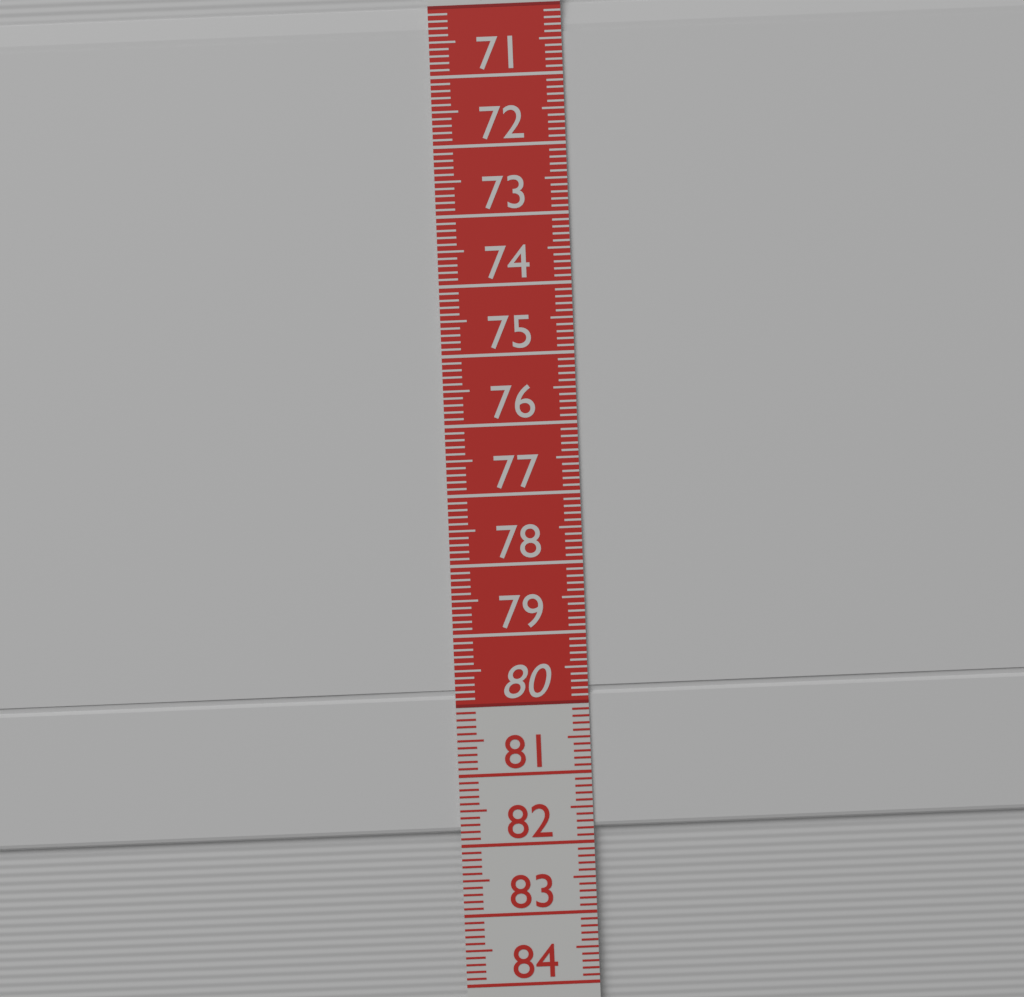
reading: 81.8 cm
